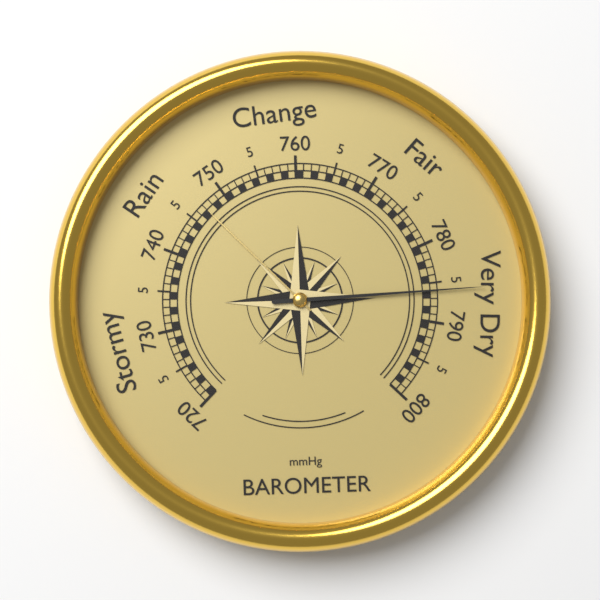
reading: 786 mmHg
